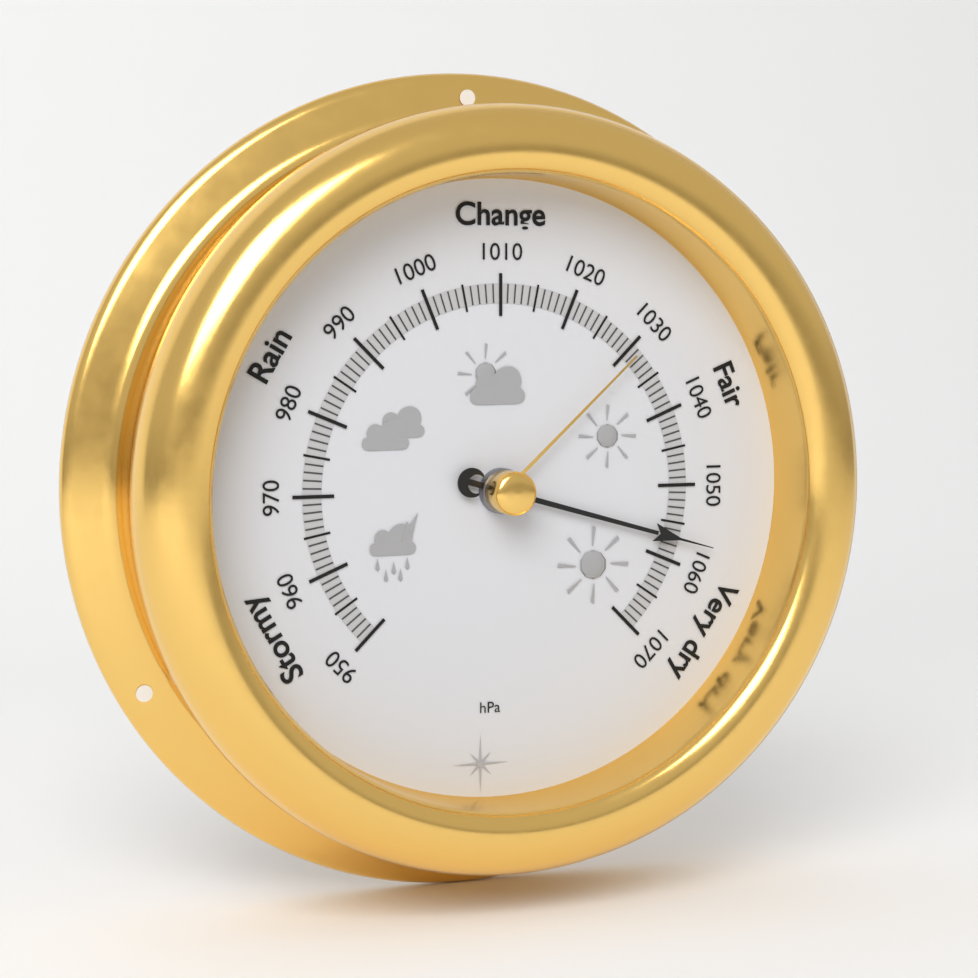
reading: 1057 hPa
